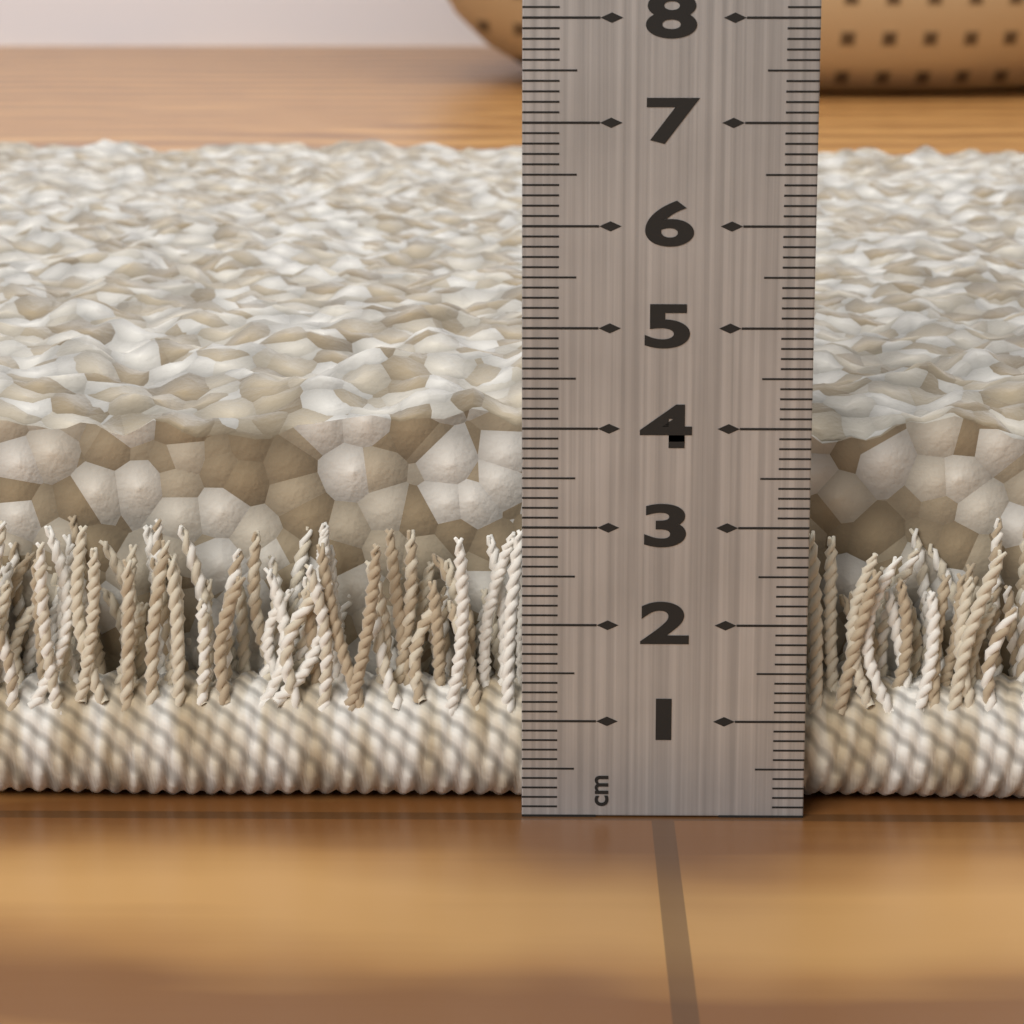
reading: 4.5 cm
